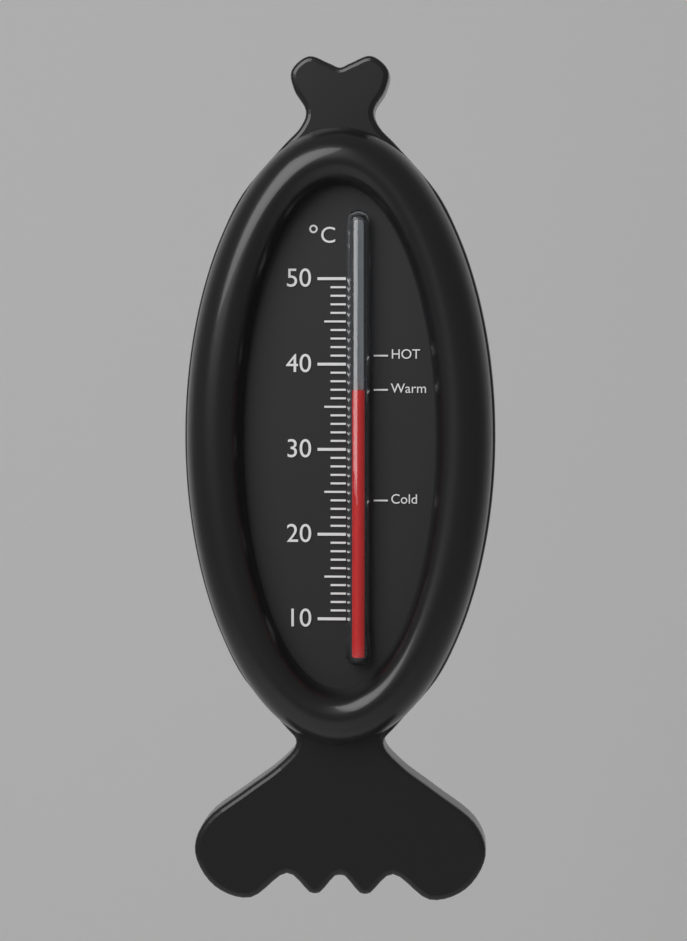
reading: 37 °C
